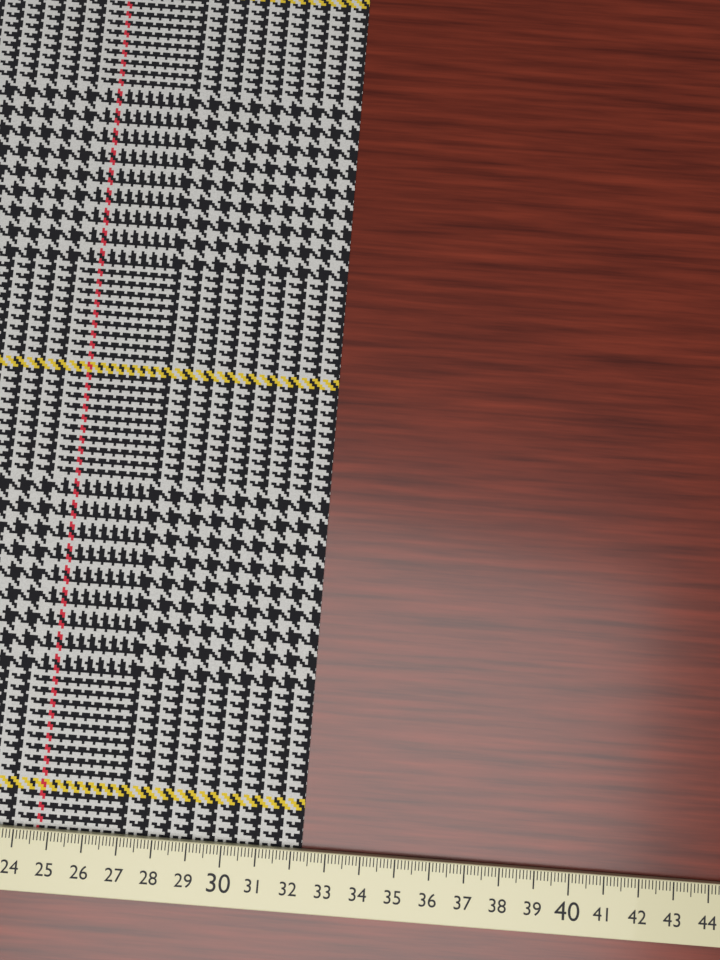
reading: 32.3 cm
